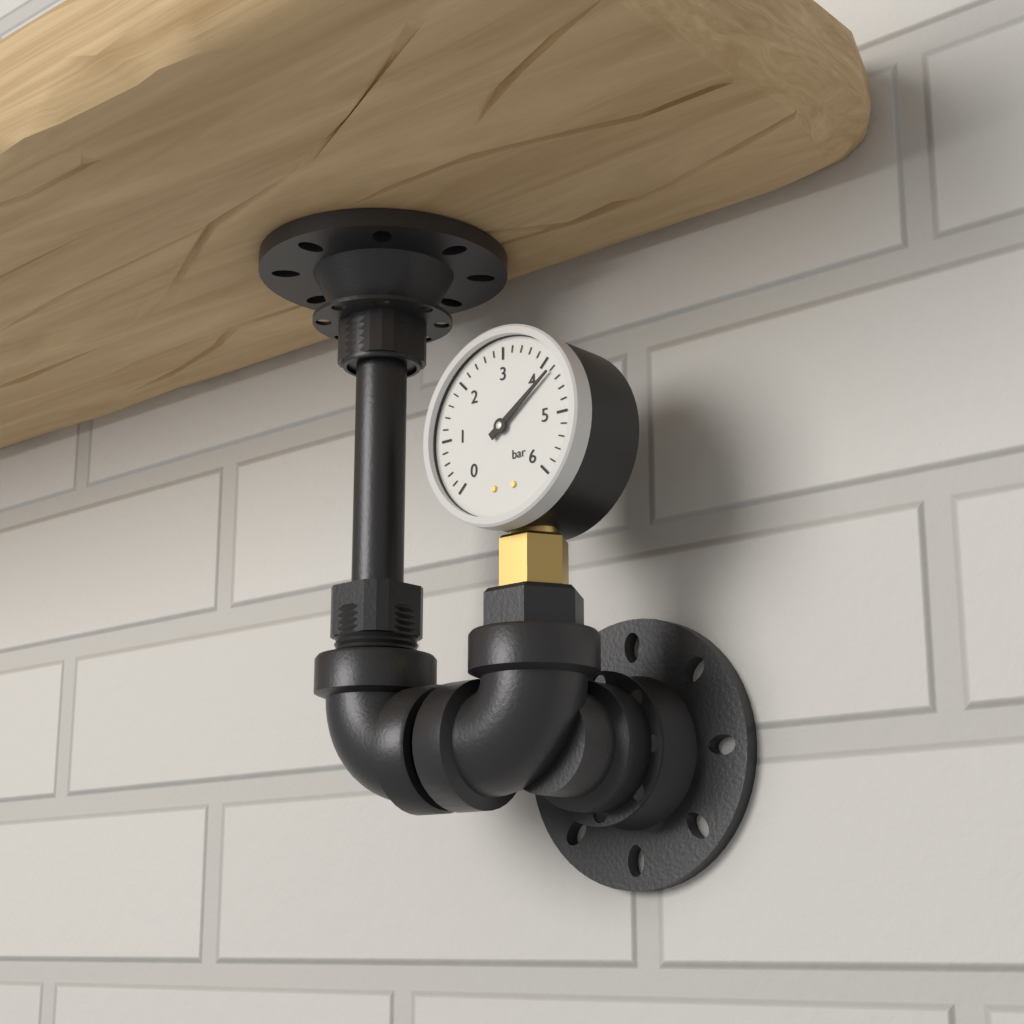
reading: 4.2 bar
